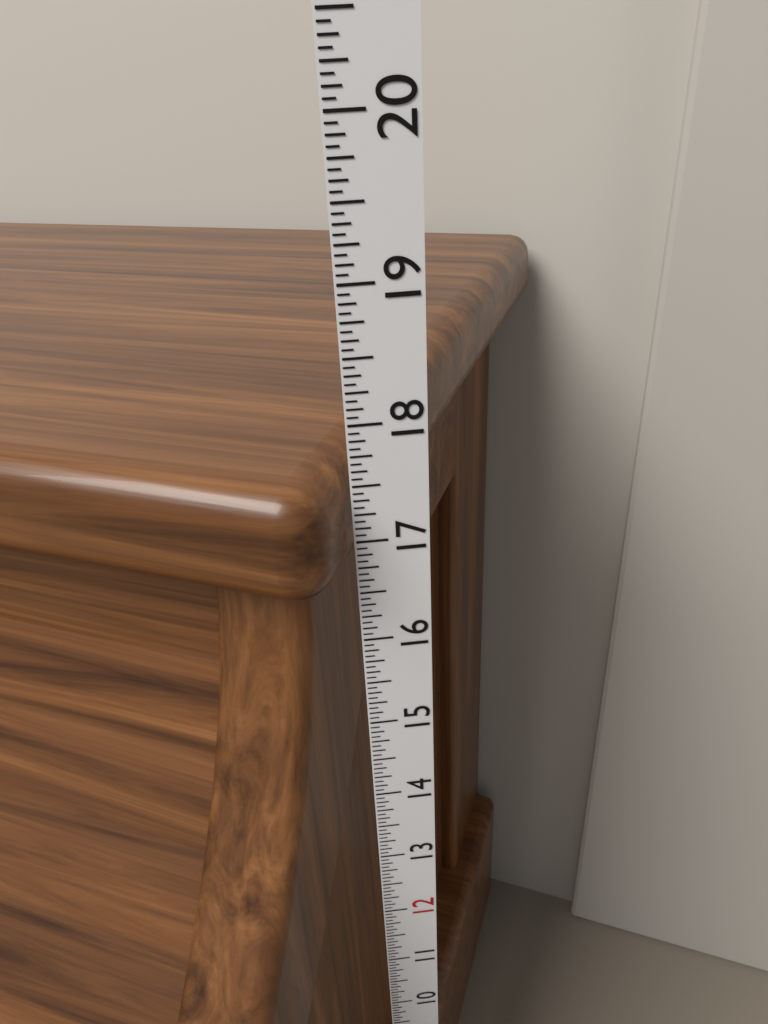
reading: 17.6875 in
